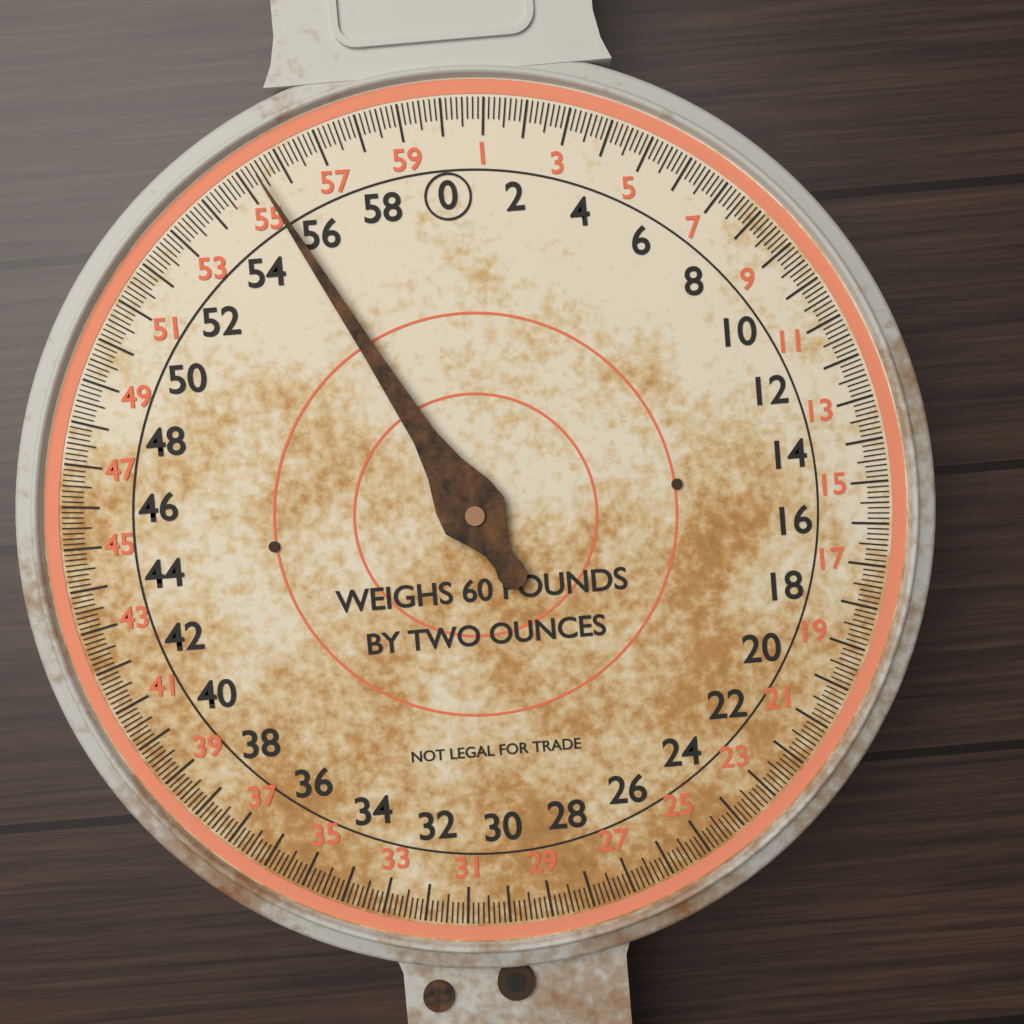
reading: 55.375 lb
